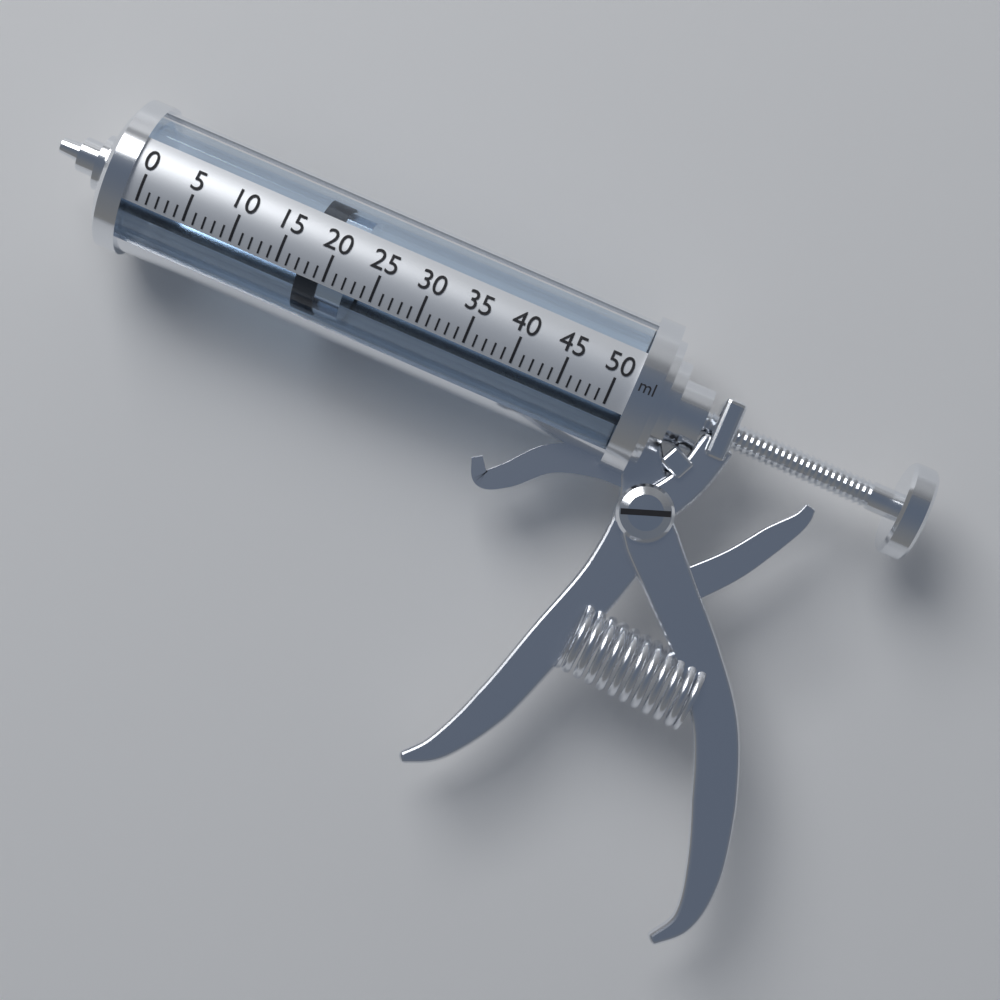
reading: 17 ml
